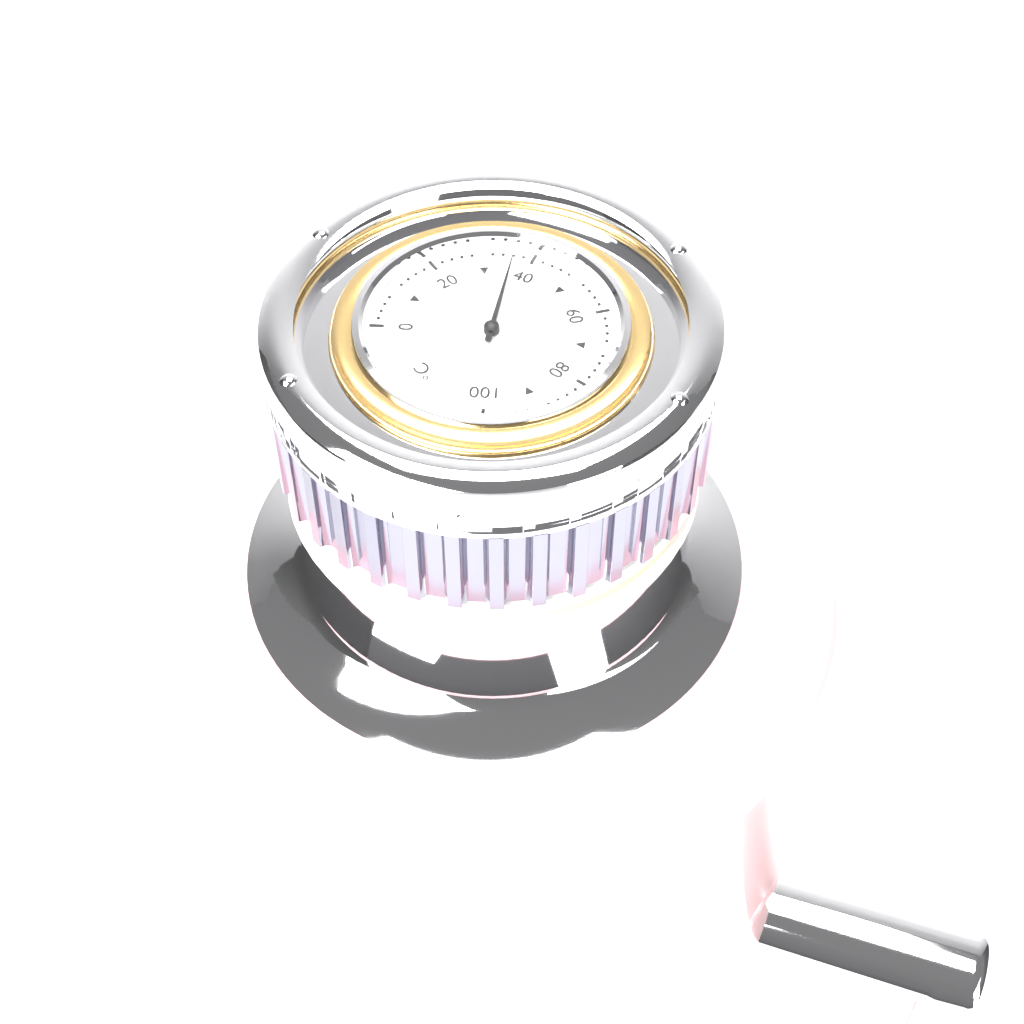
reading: 36 °C
